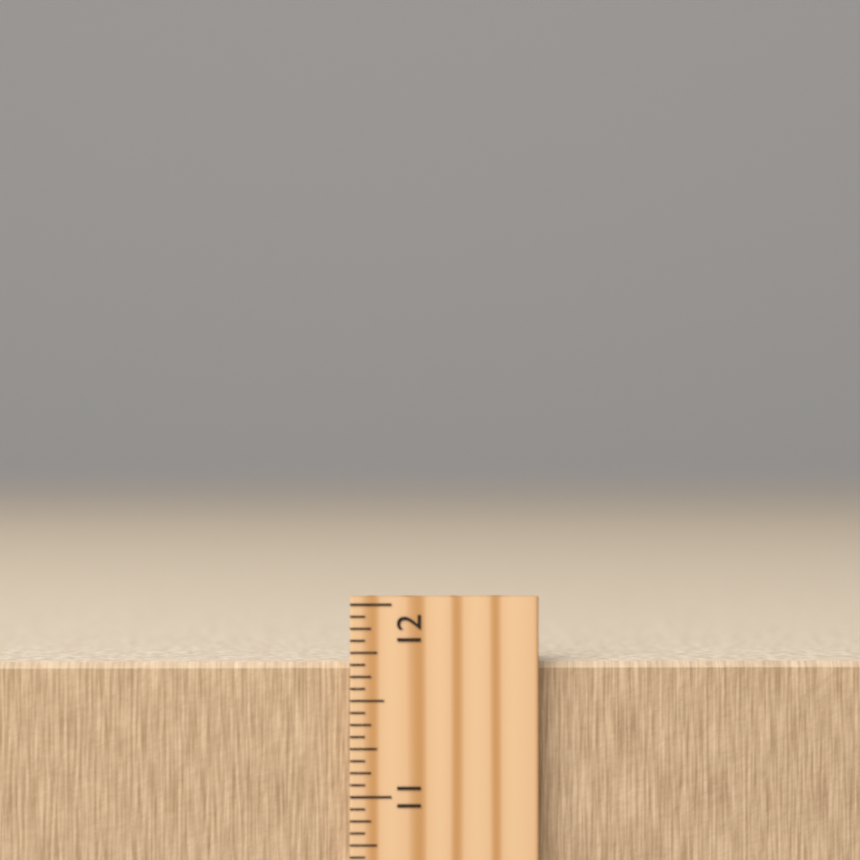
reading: 11.6875 inch
